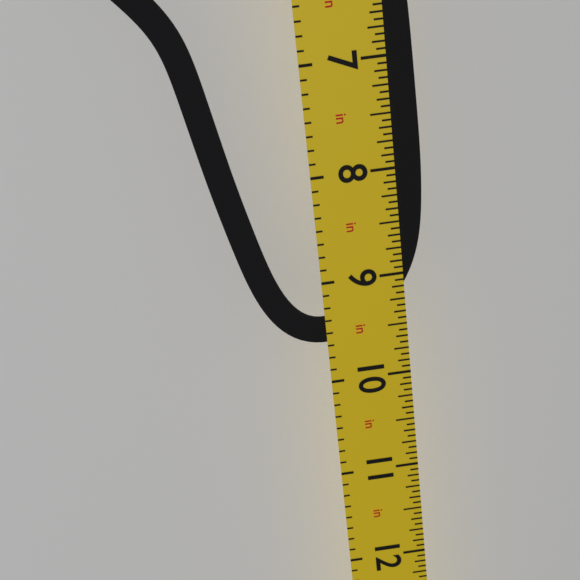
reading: 9.6250 in
